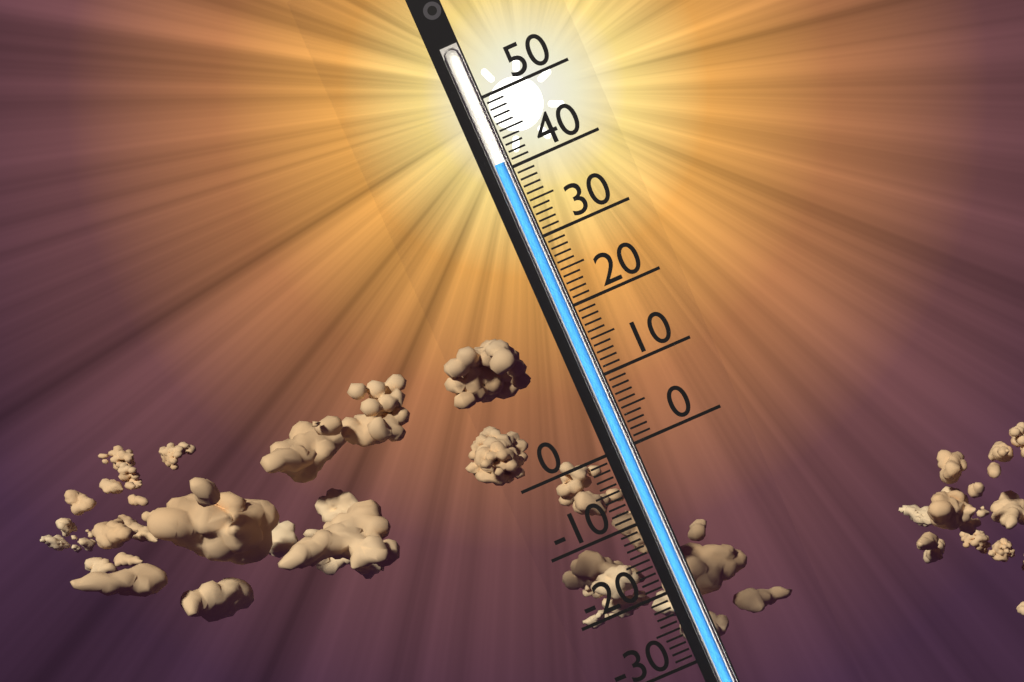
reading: 41 (no unit)
